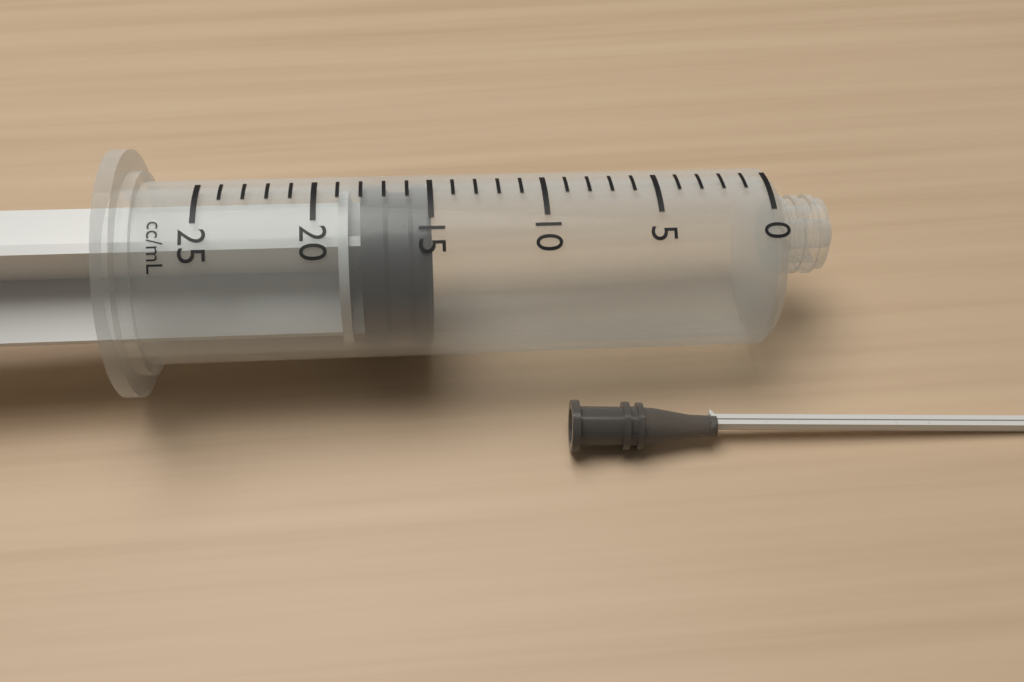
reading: 15 ml
